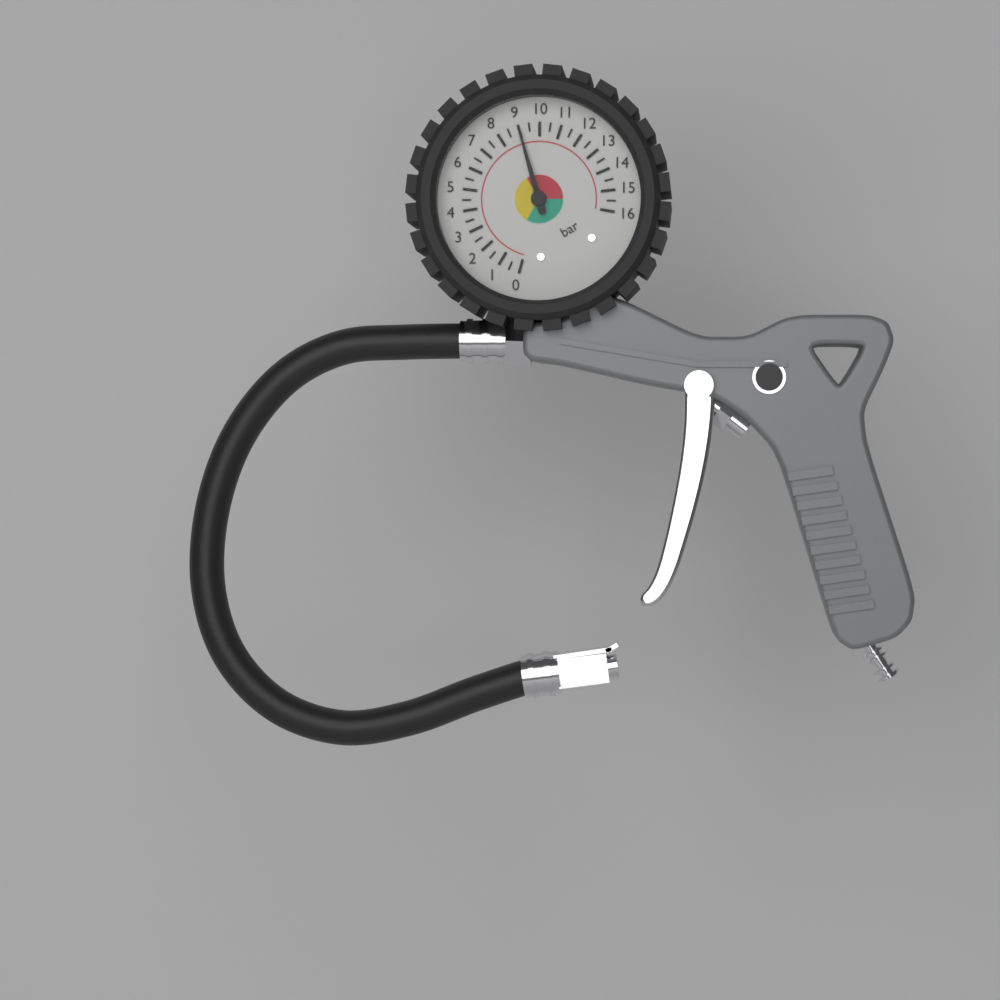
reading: 9.0 bar
